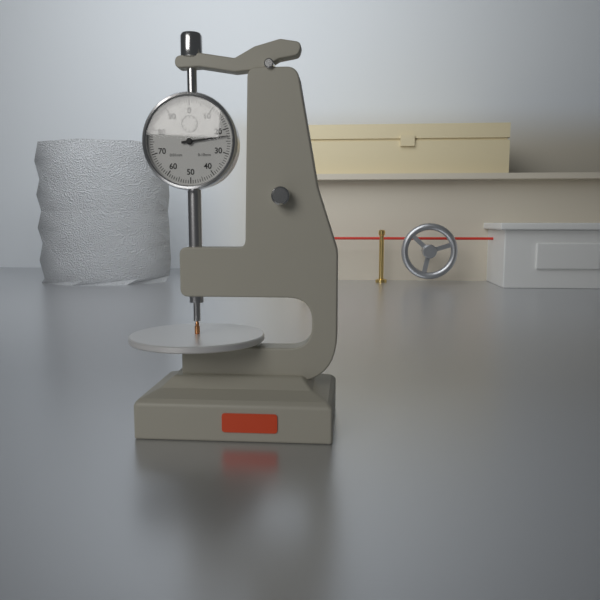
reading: 0.23 mm
